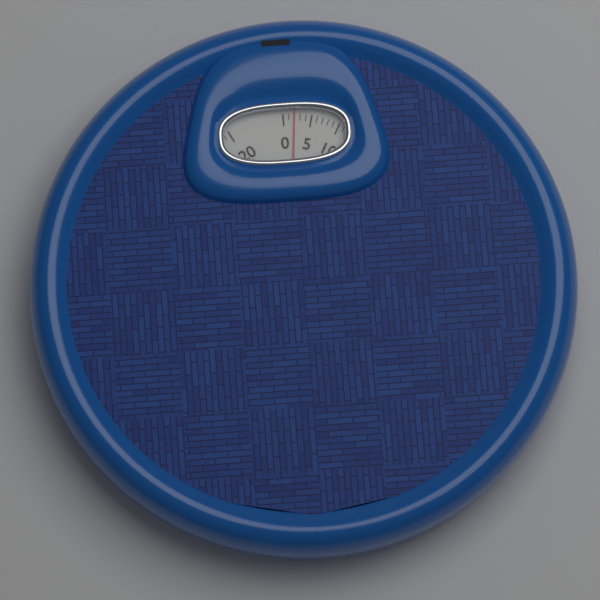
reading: 2 (no unit)
